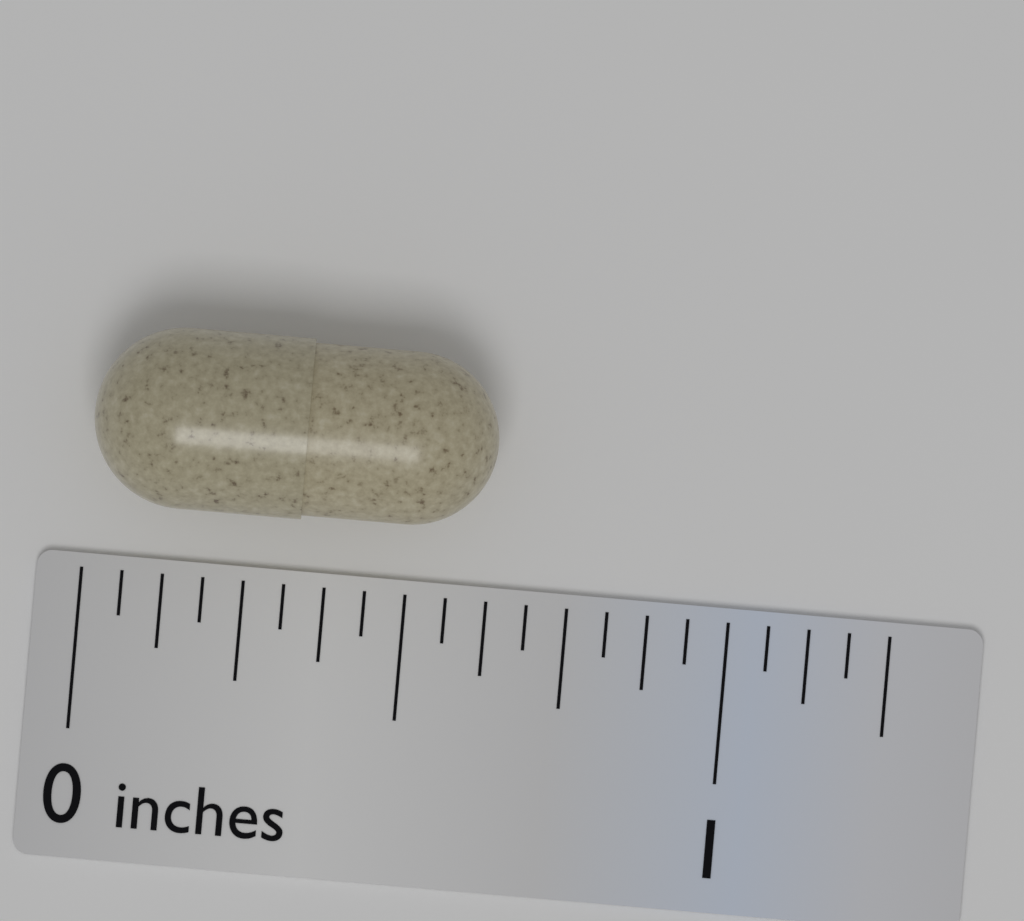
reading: 0.6250 in
